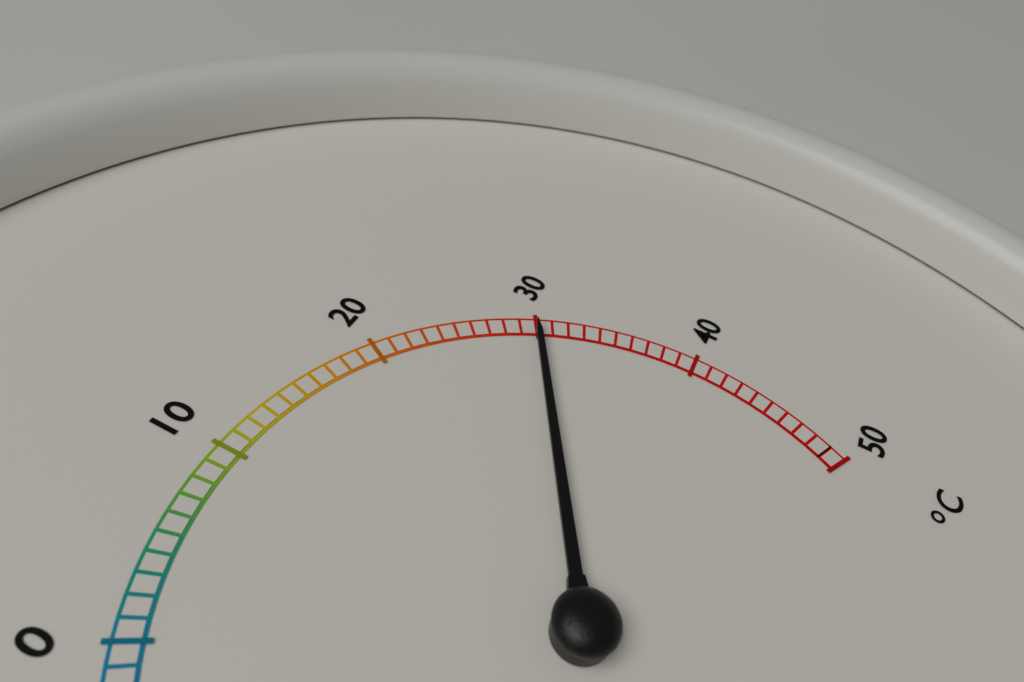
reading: 30 °C
